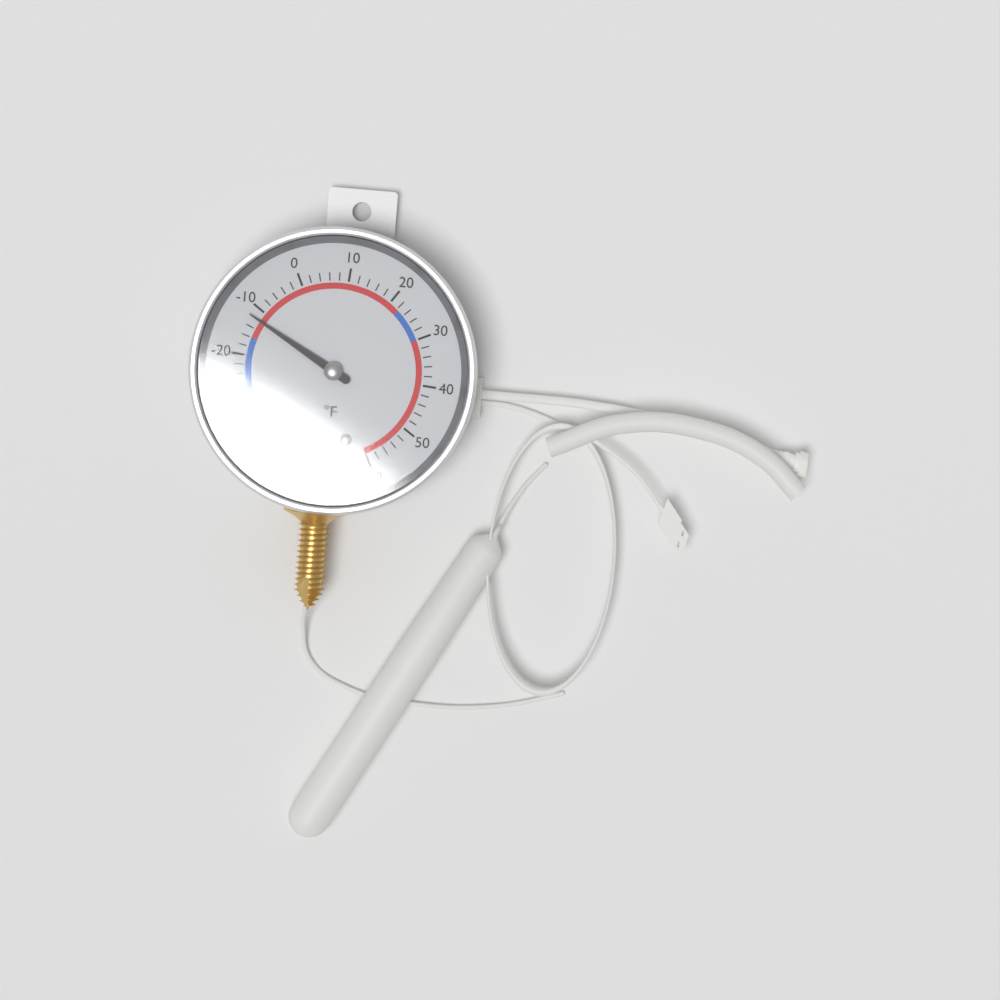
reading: -12 °F
